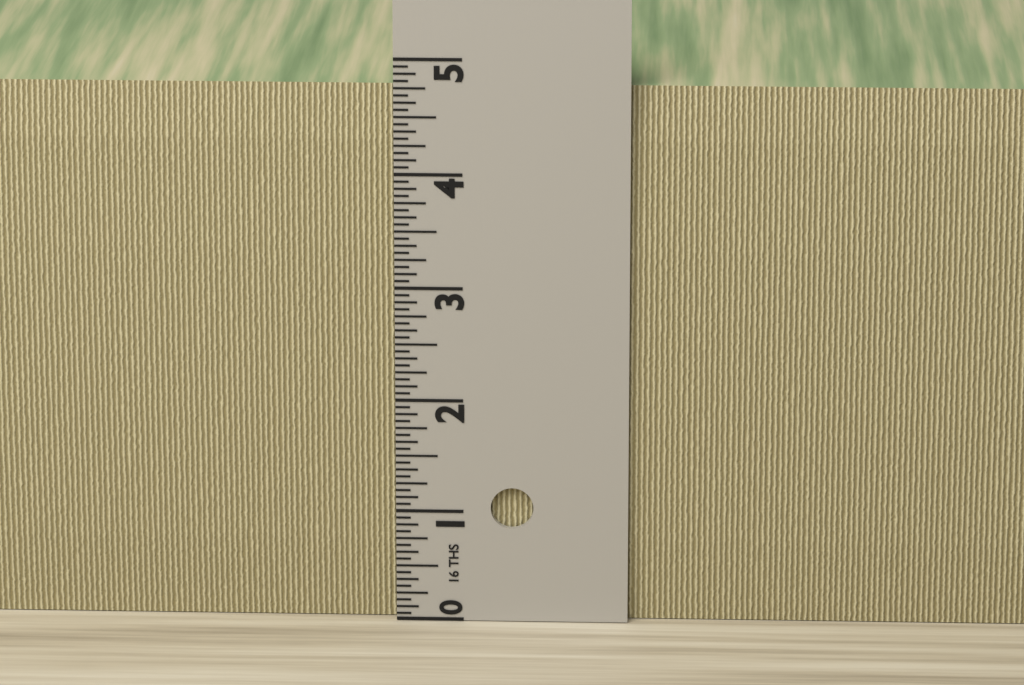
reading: 4.7500 in
